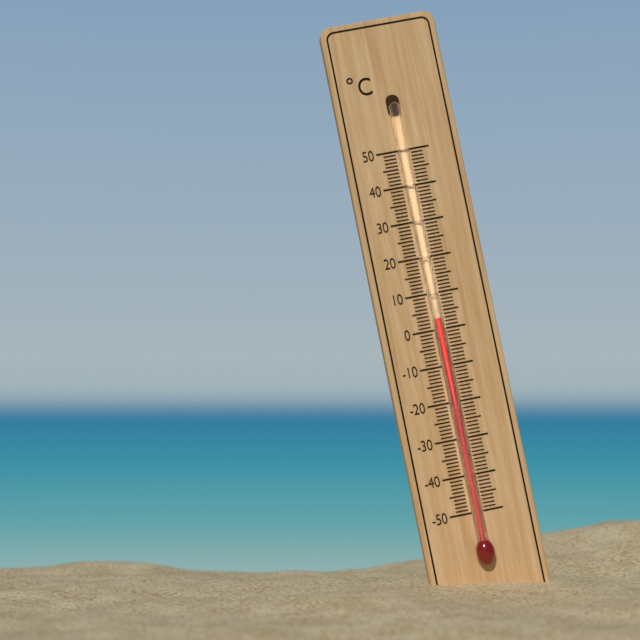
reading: 3 °C
